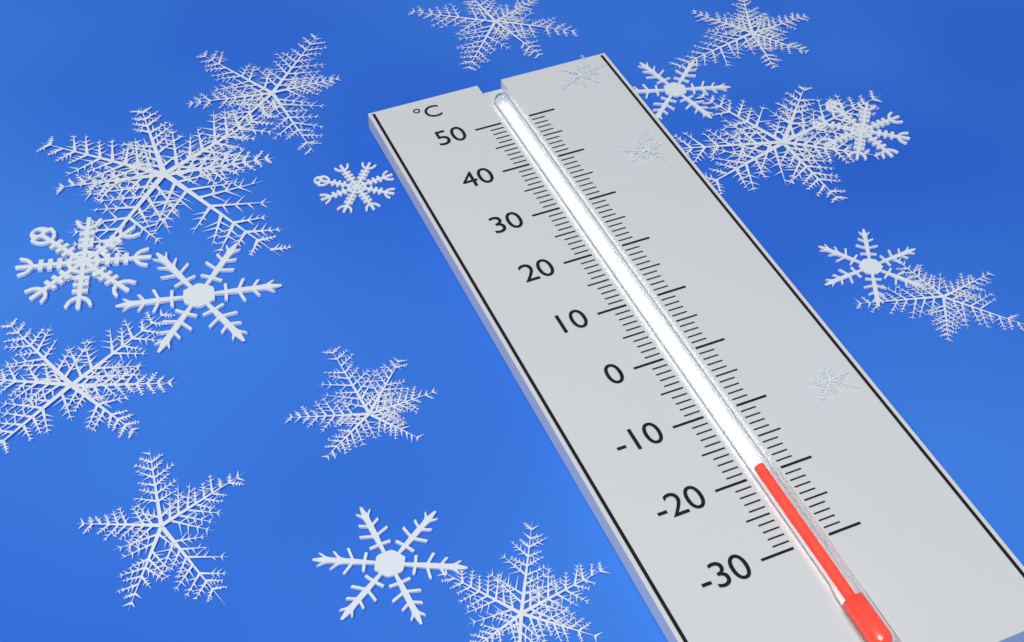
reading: -19 °C
